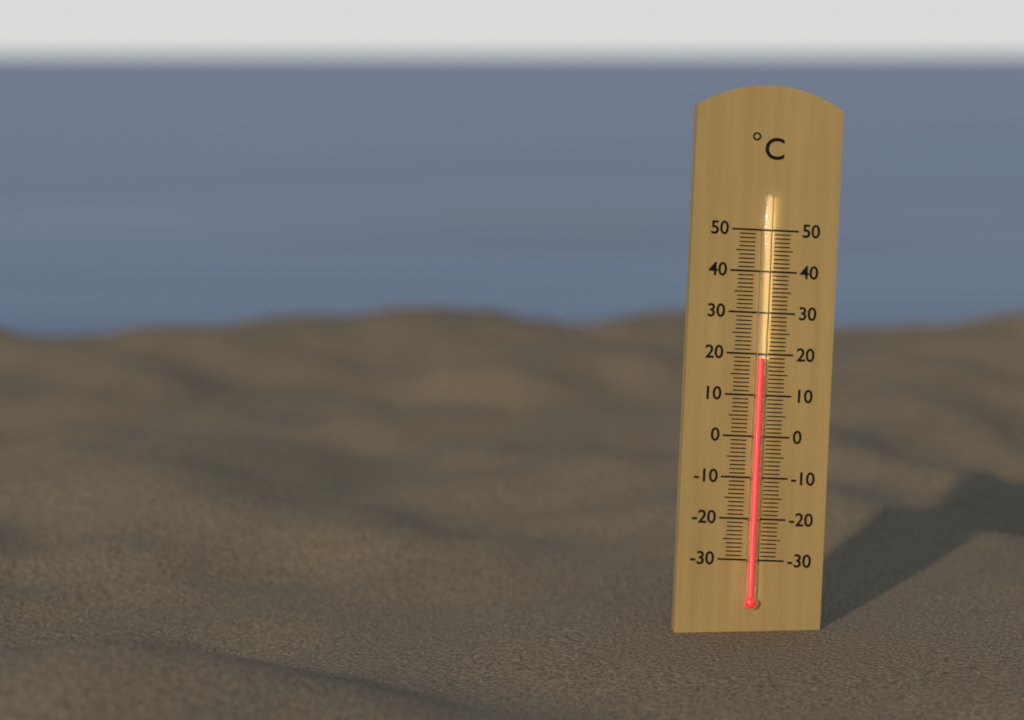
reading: 19 °C
